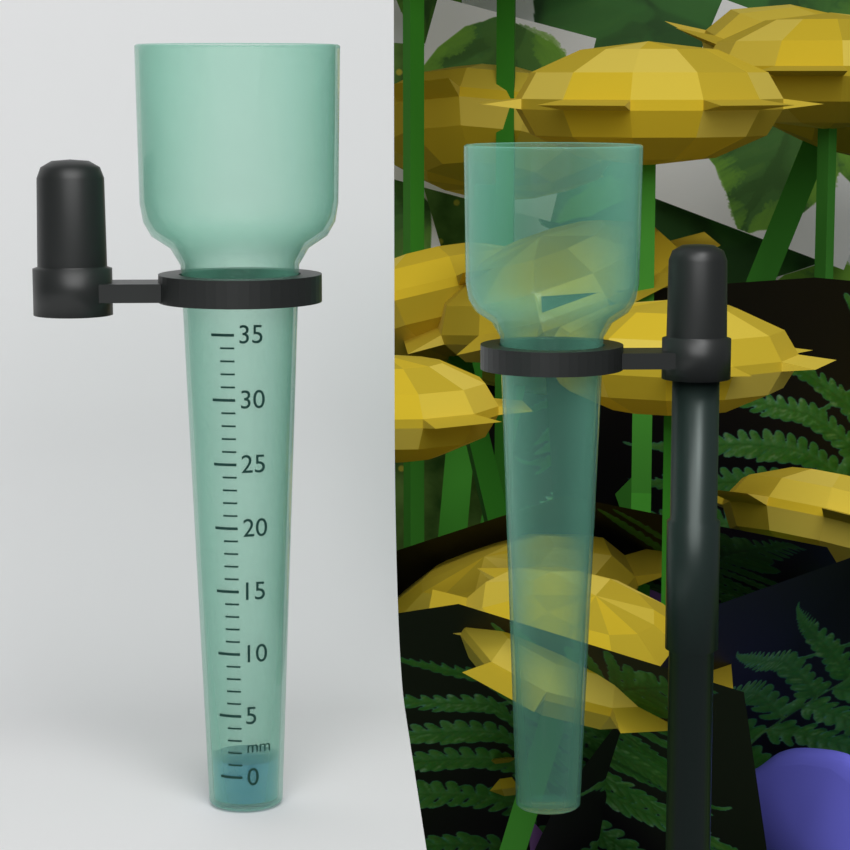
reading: 1 mm
